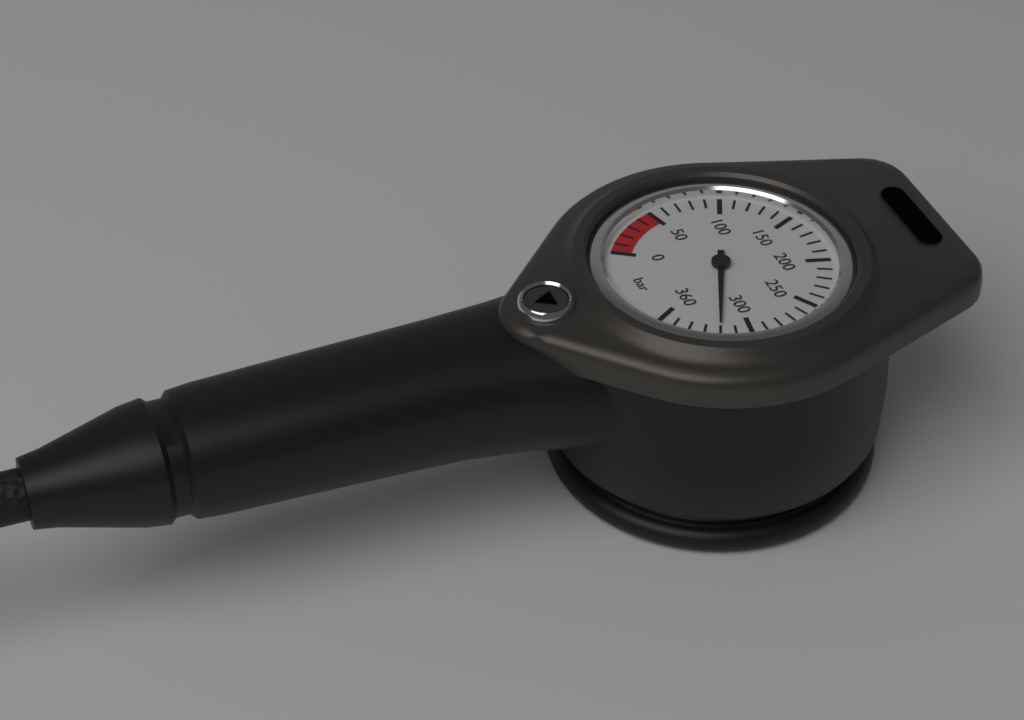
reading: 320 bar
